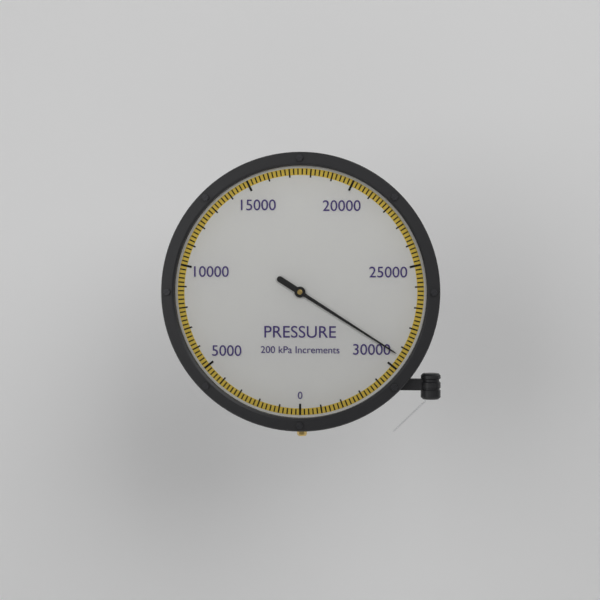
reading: 29400 kPa
